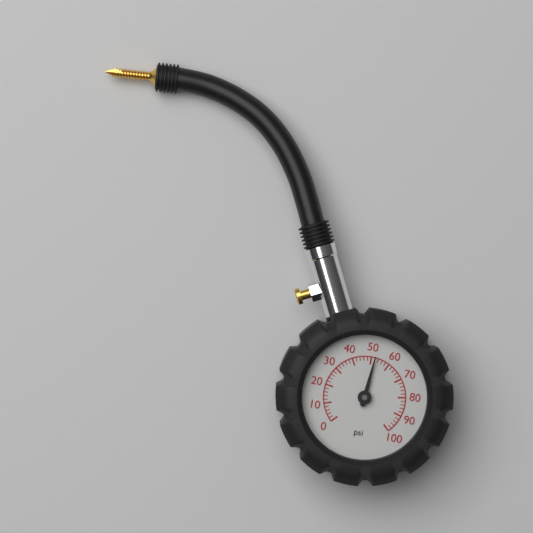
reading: 52 psi
